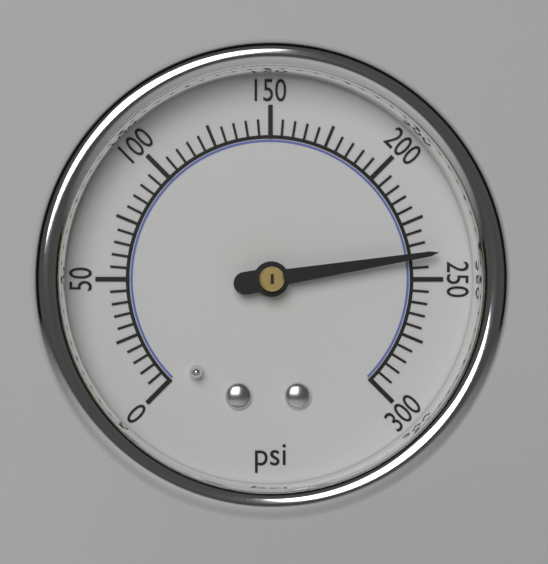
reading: 240 psi
